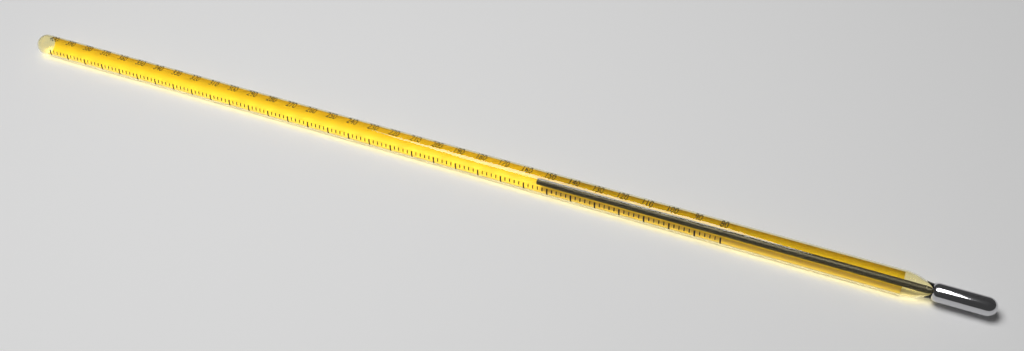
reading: 156 (no unit)
